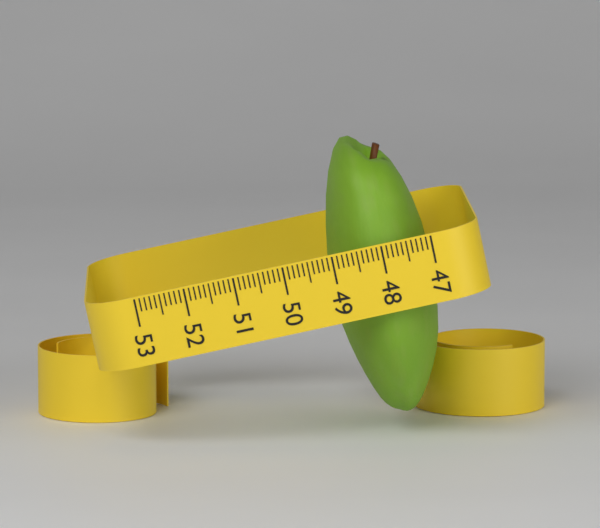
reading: 49.1 (no unit)
